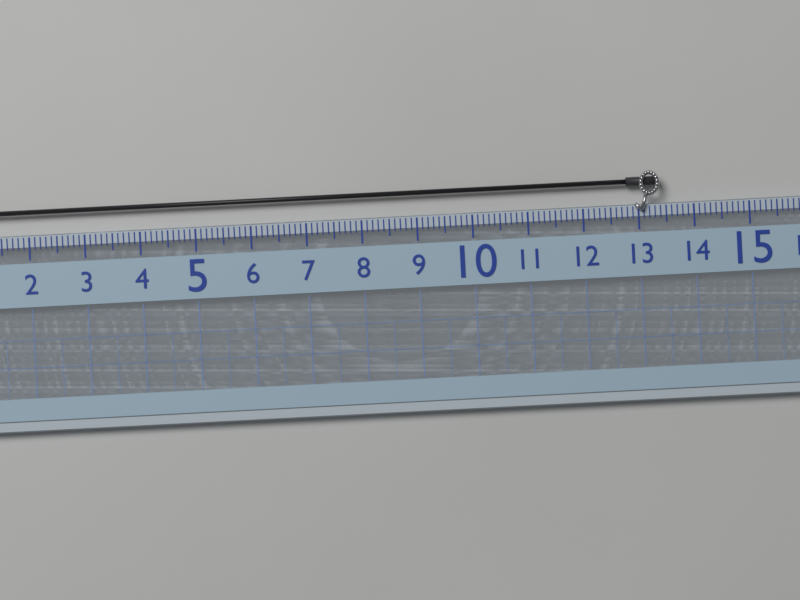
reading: 13.4 (no unit)
